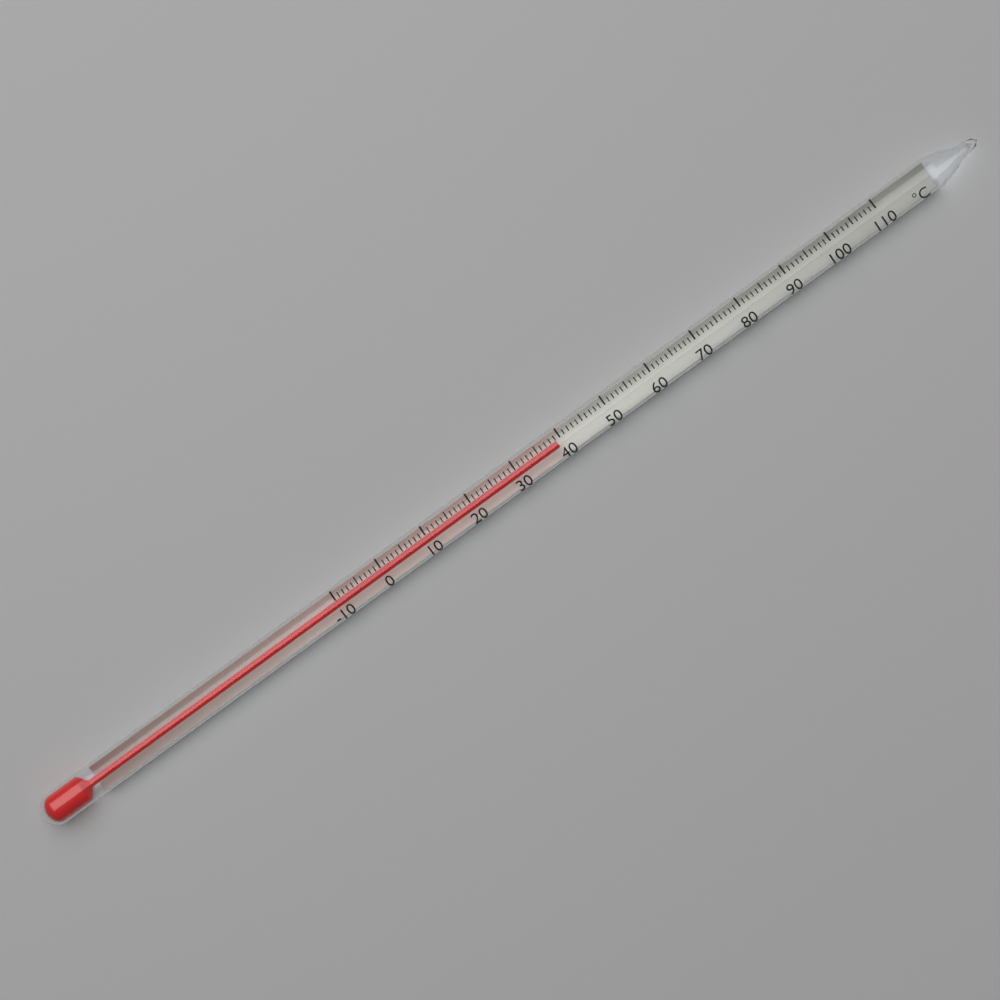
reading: 39 °C
